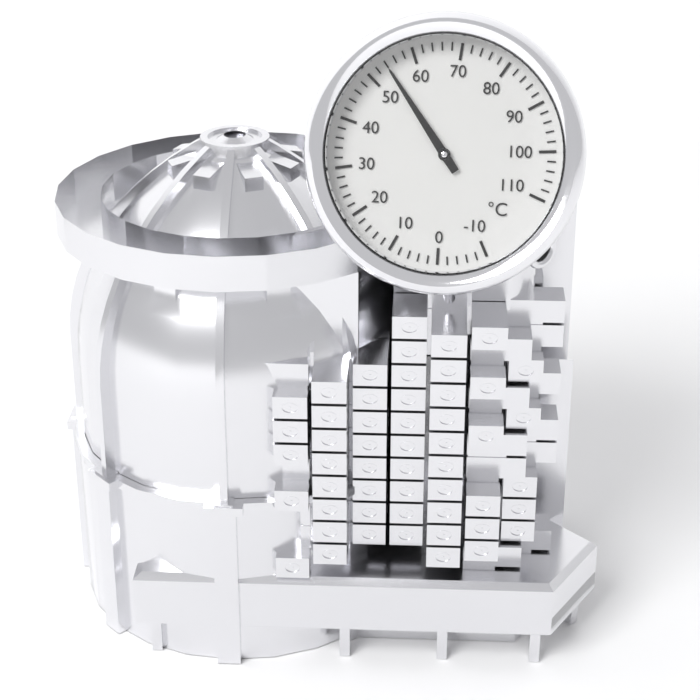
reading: 54 °C
